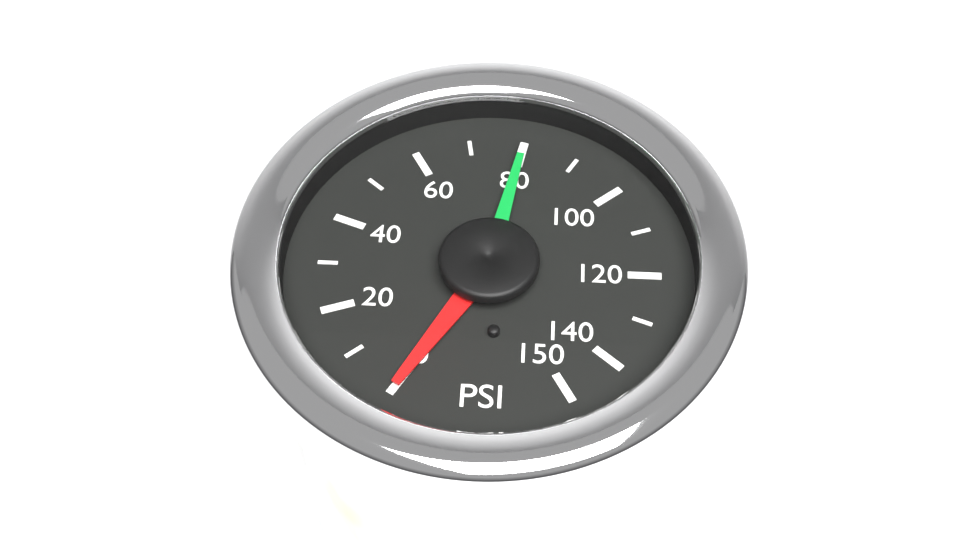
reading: 80 PSI
